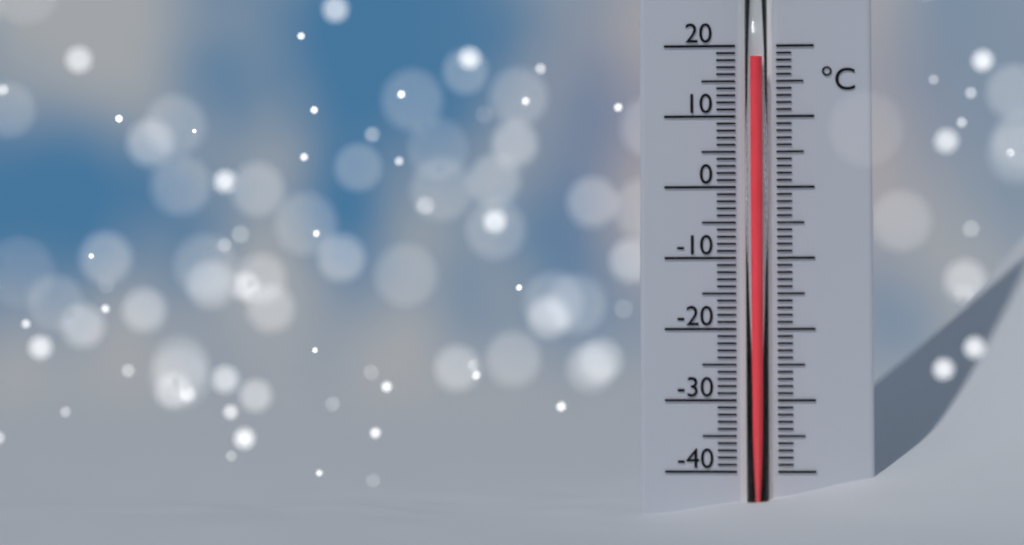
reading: 18 °C
